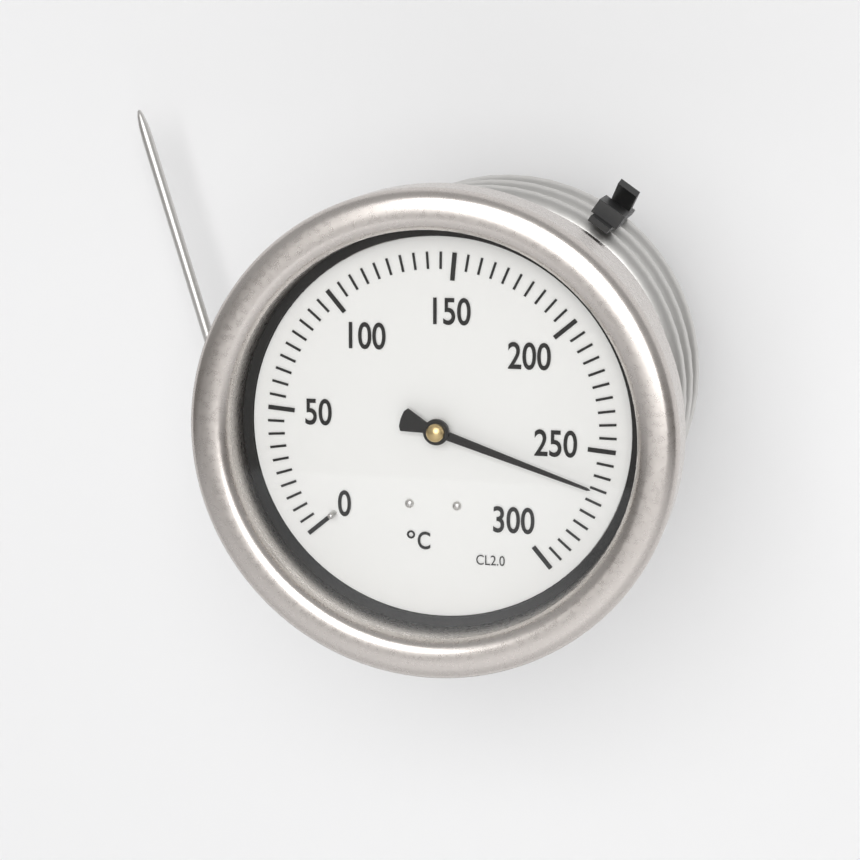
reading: 265 °C
